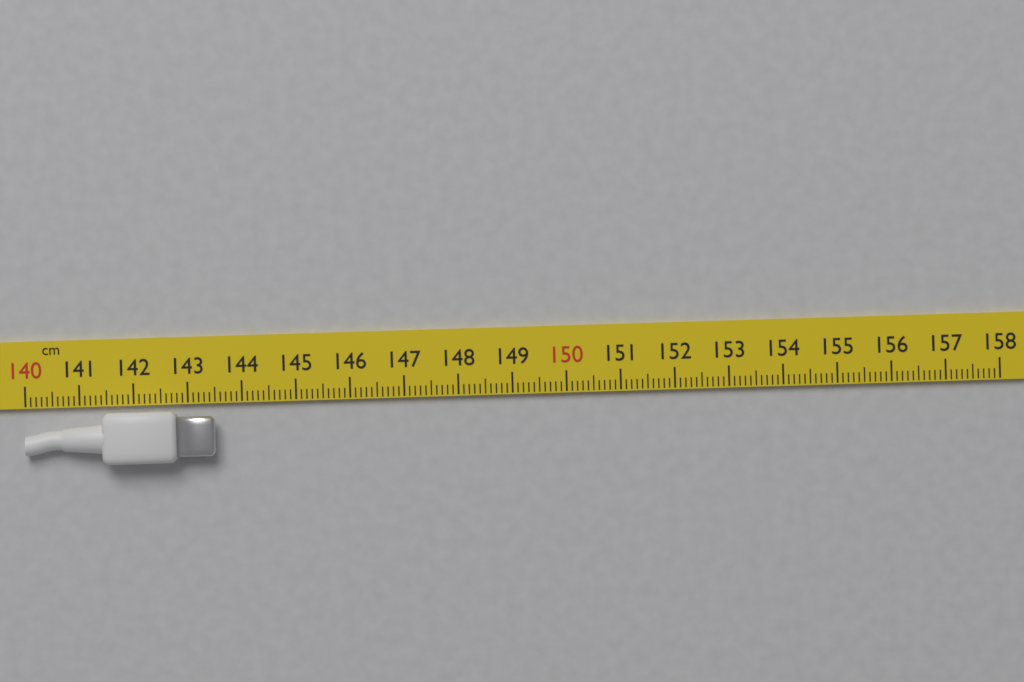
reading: 143.5 cm
